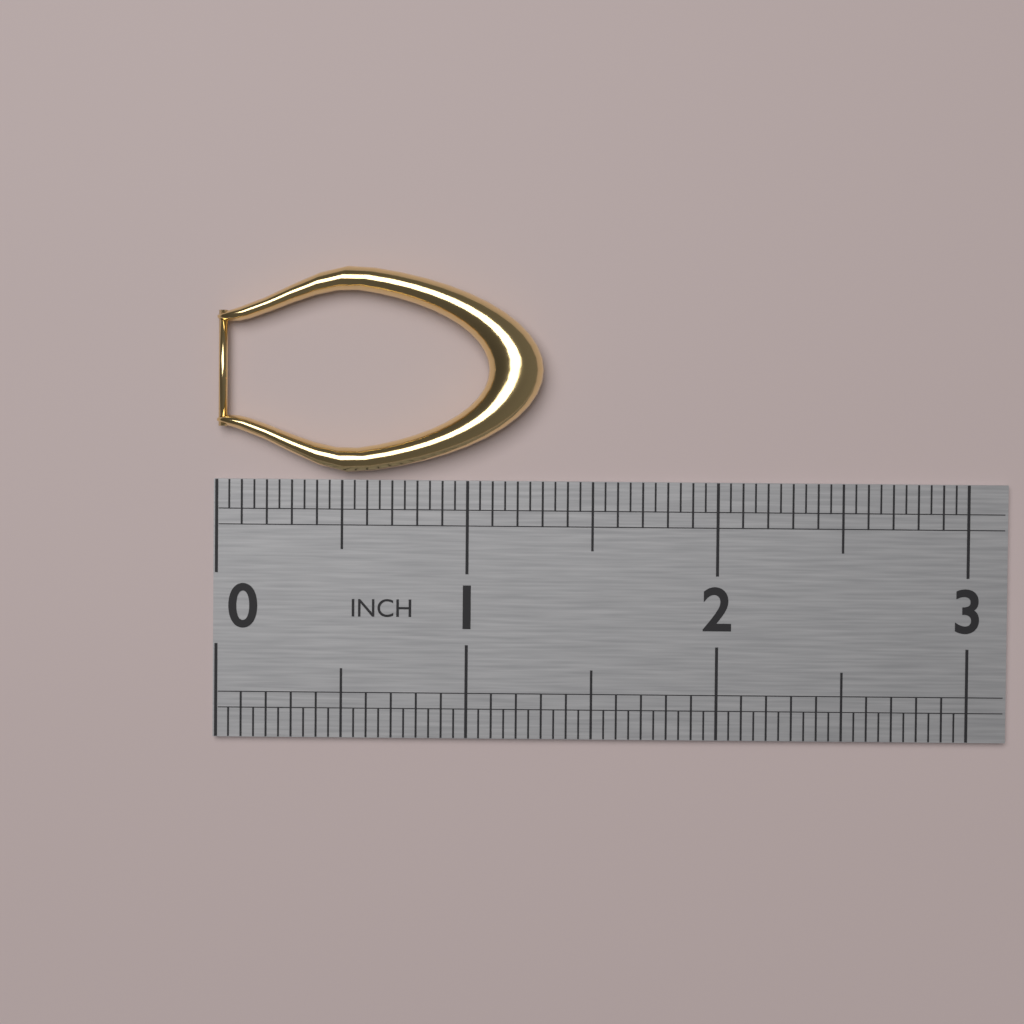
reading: 1.30 in
